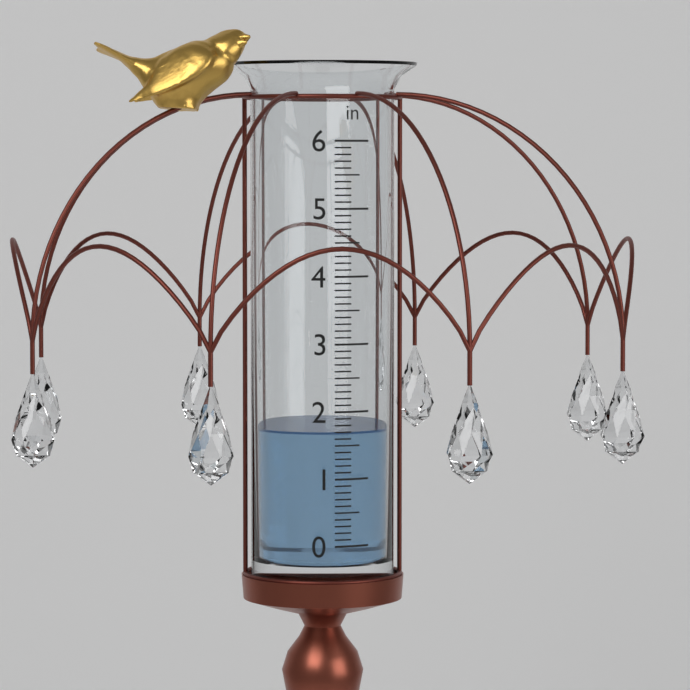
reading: 1.7 in
